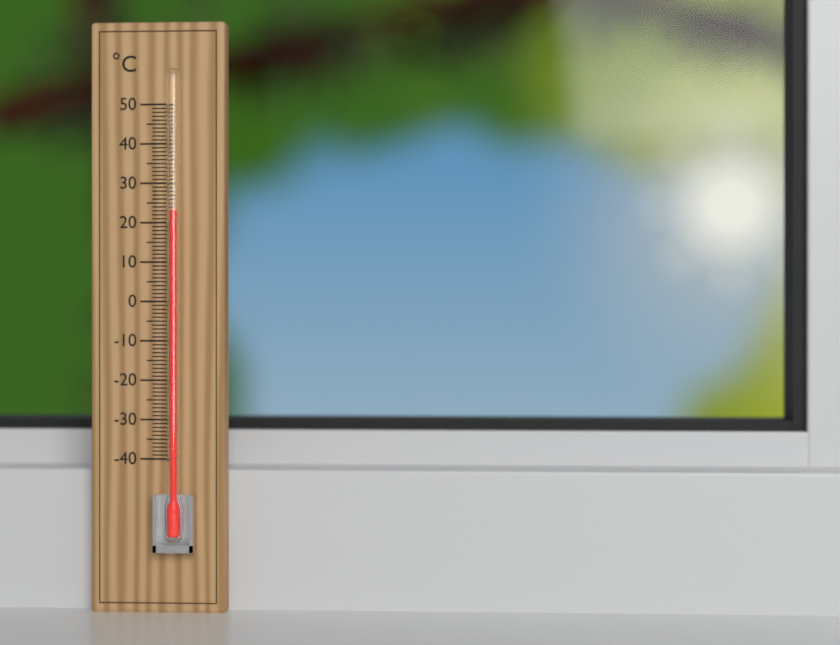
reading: 23 °C
